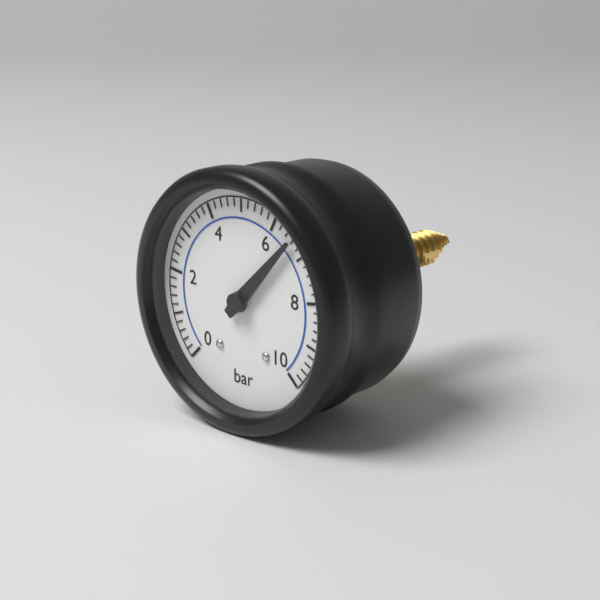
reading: 6.6 bar
